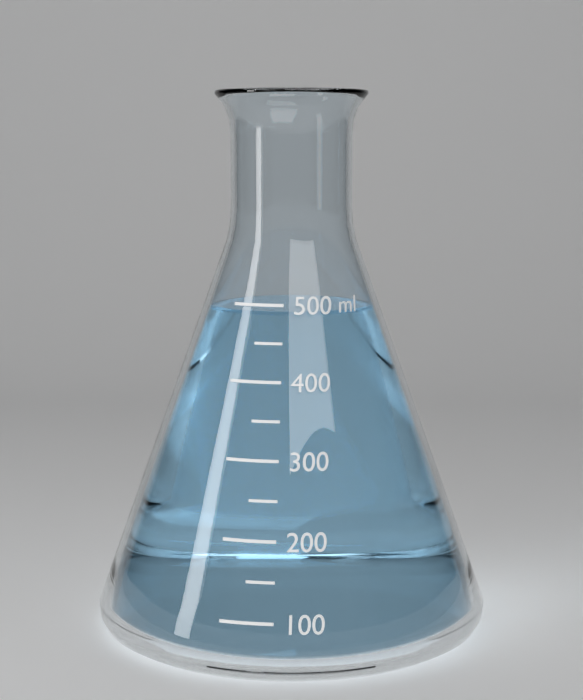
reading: 490 ml
